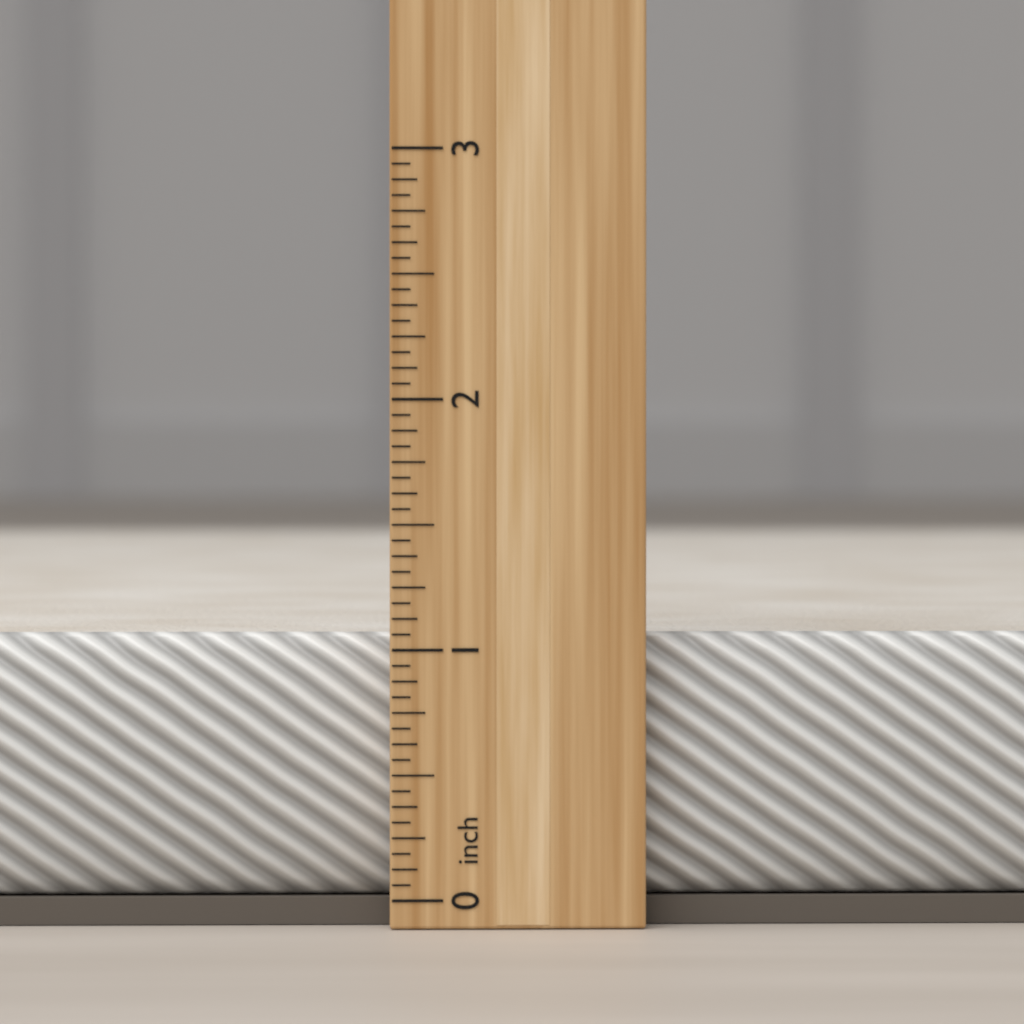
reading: 1.0625 inch
